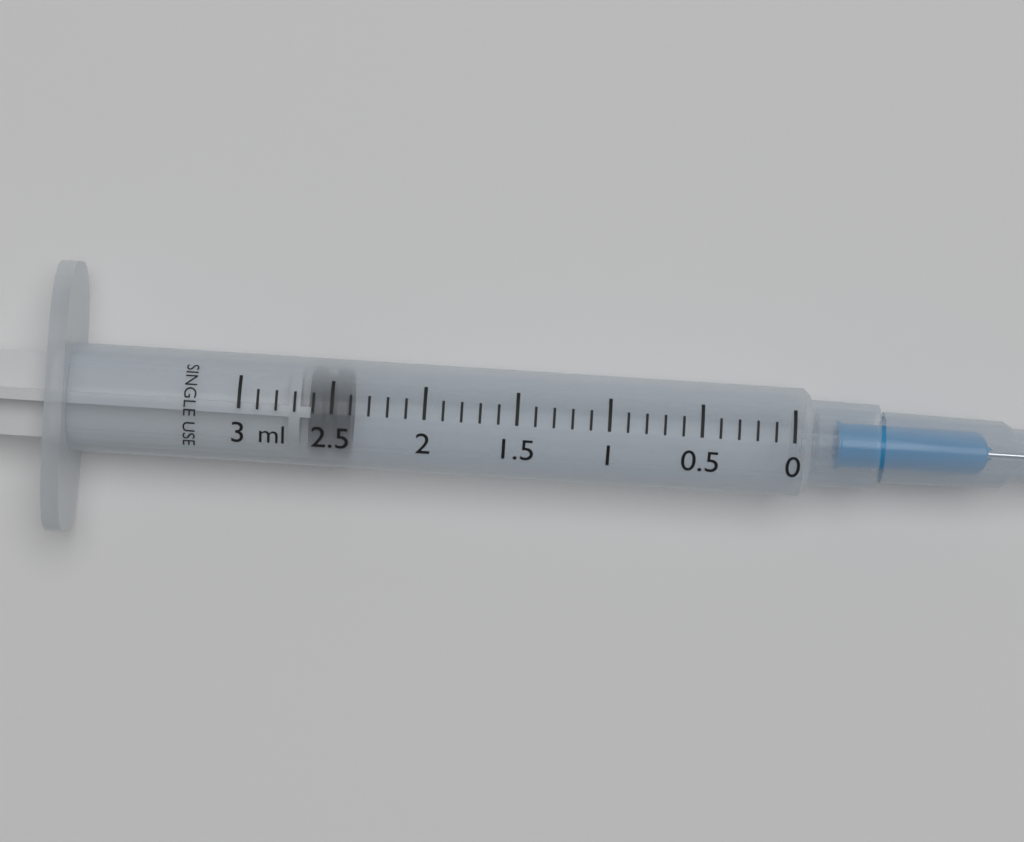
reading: 2.4 ml
